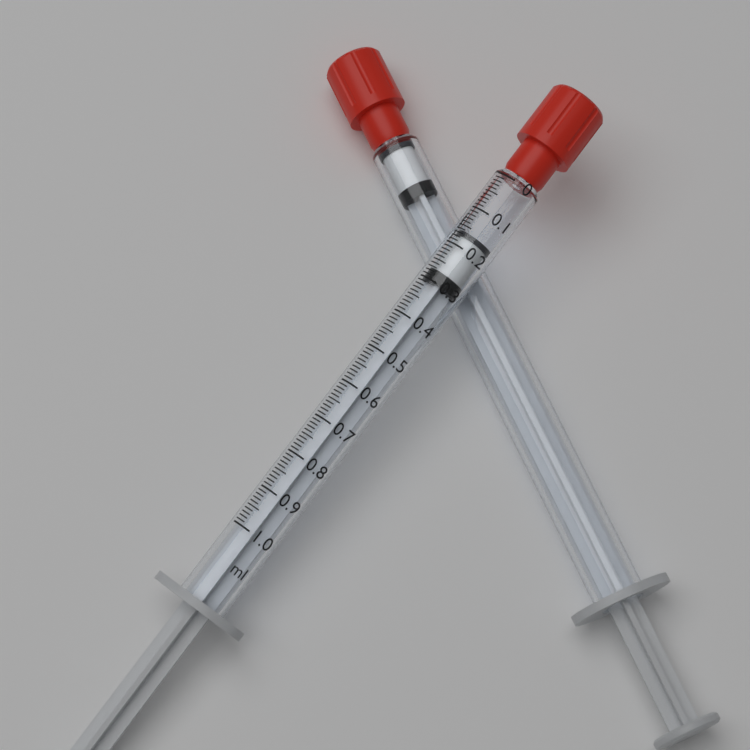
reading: 0.16 ml
